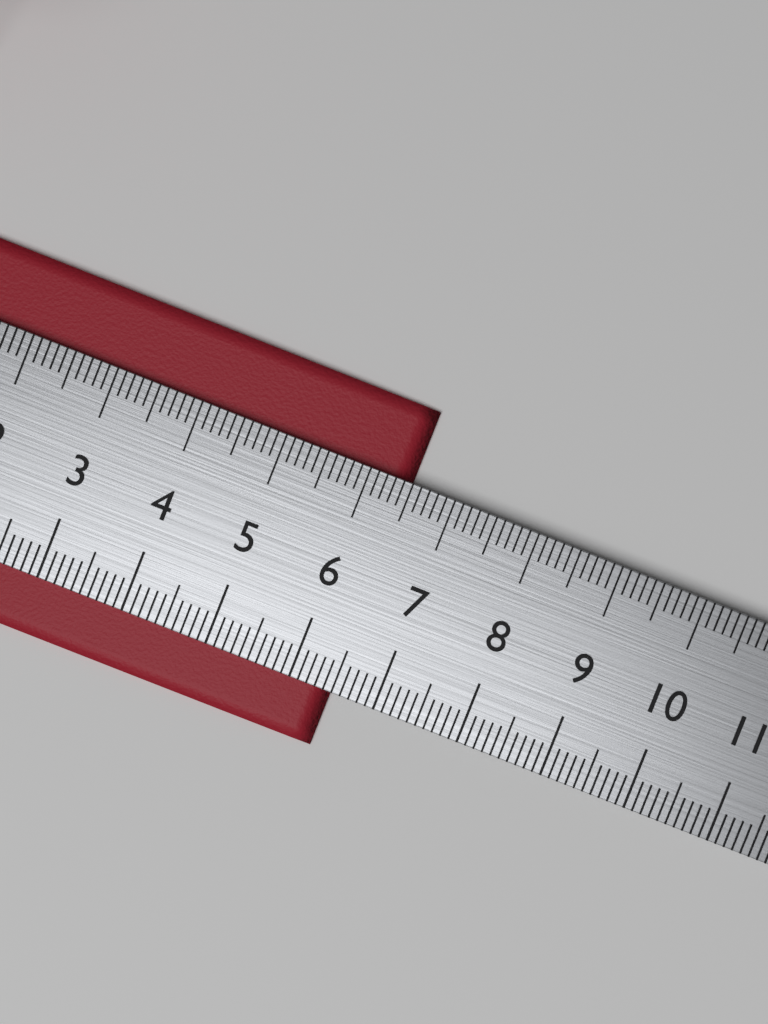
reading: 6.5 cm
